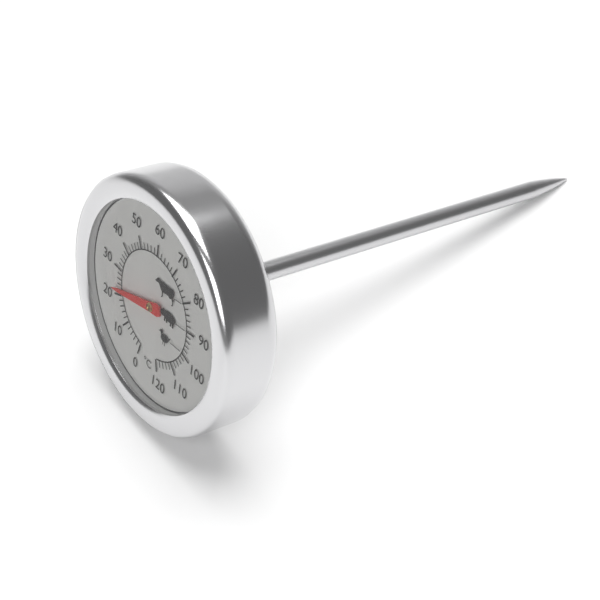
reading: 22 °C
